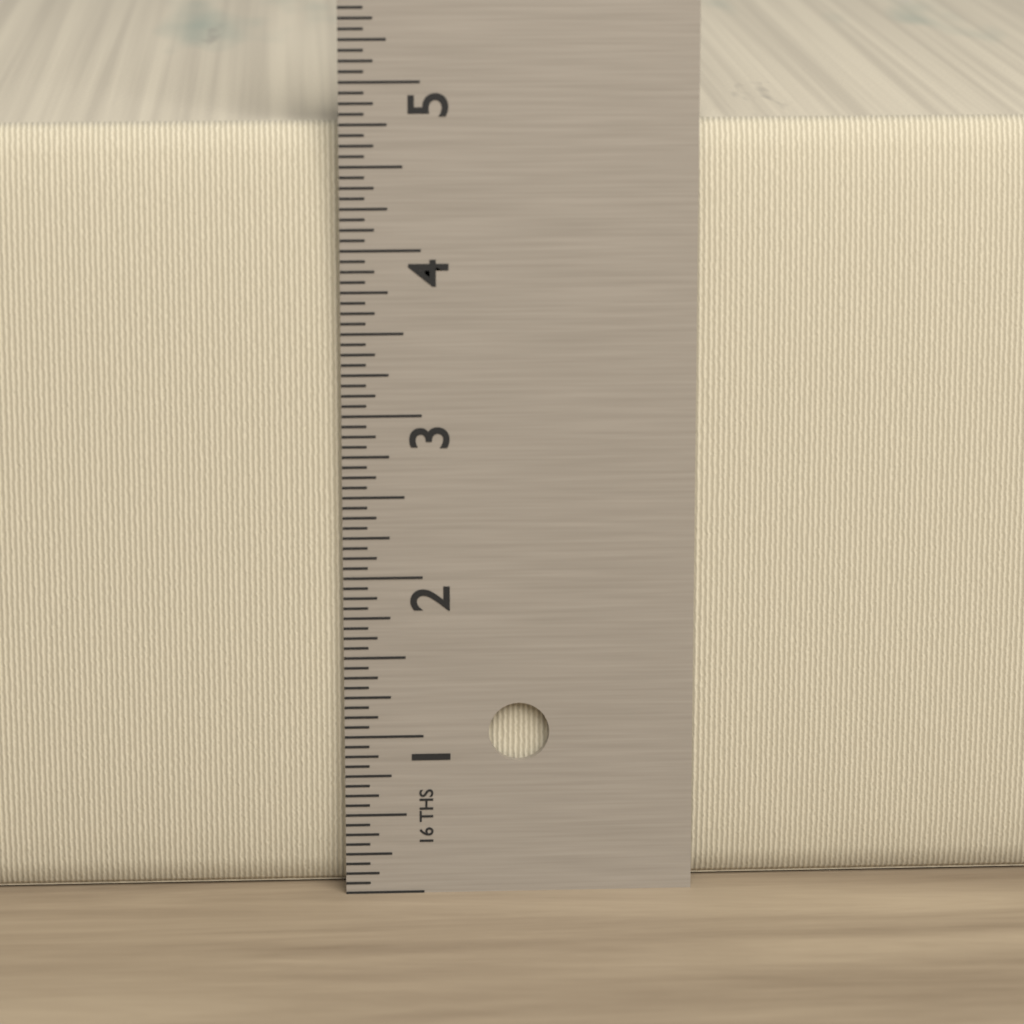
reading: 4.7500 in
